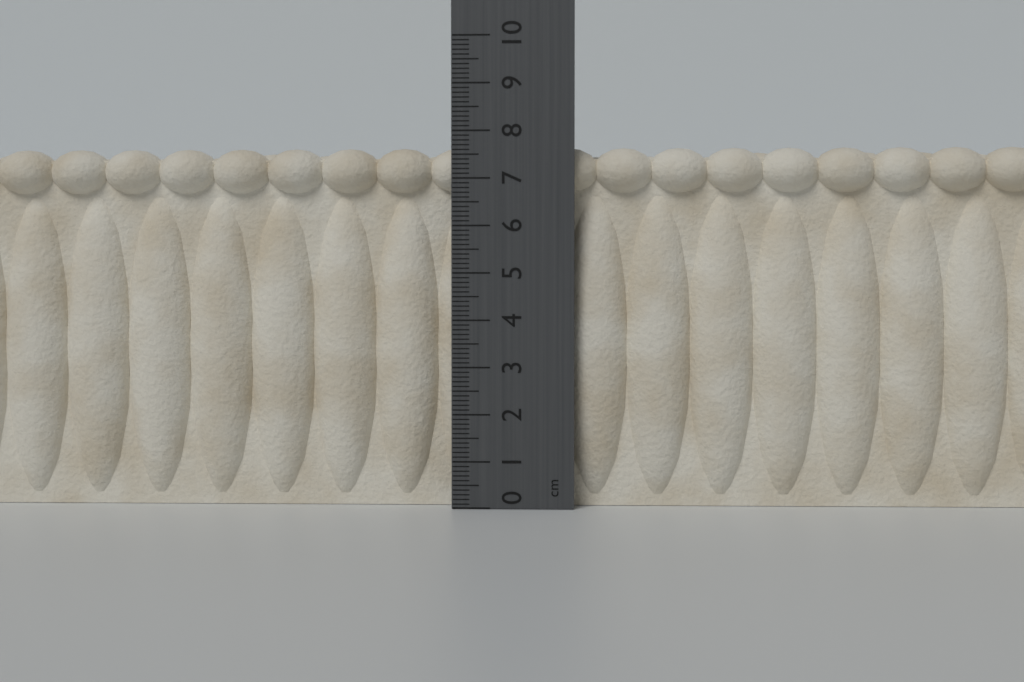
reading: 7.7 cm
